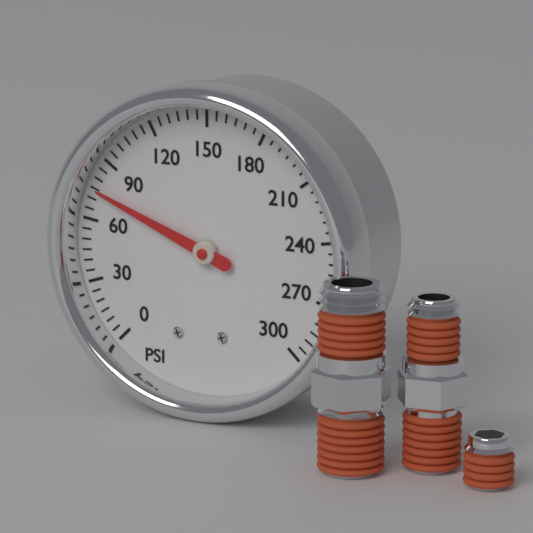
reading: 75 psi
